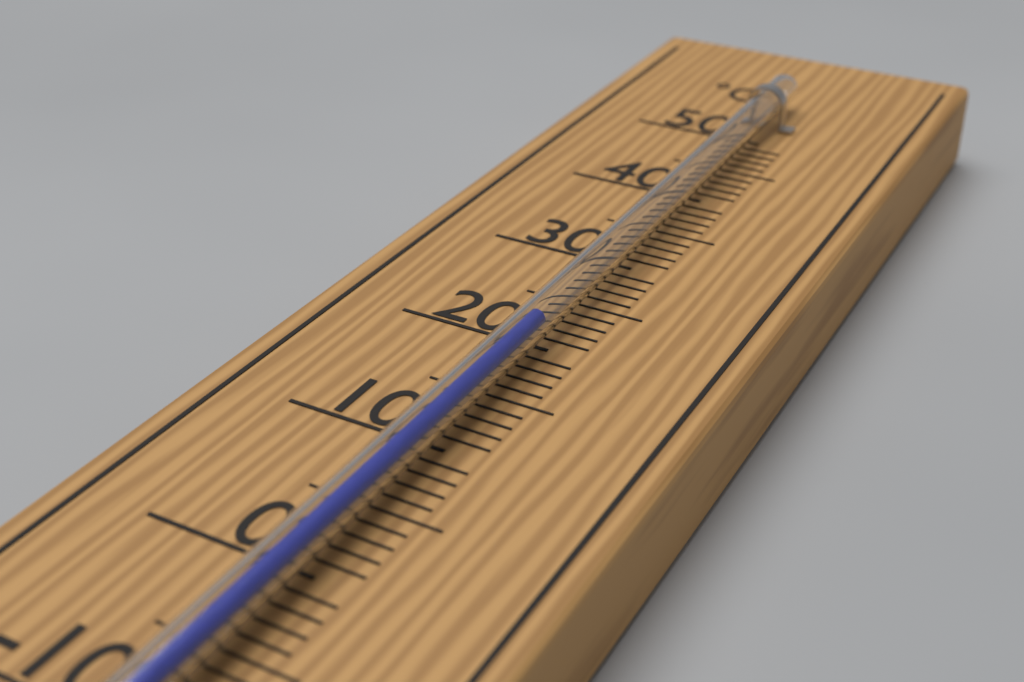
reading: 20 °C
